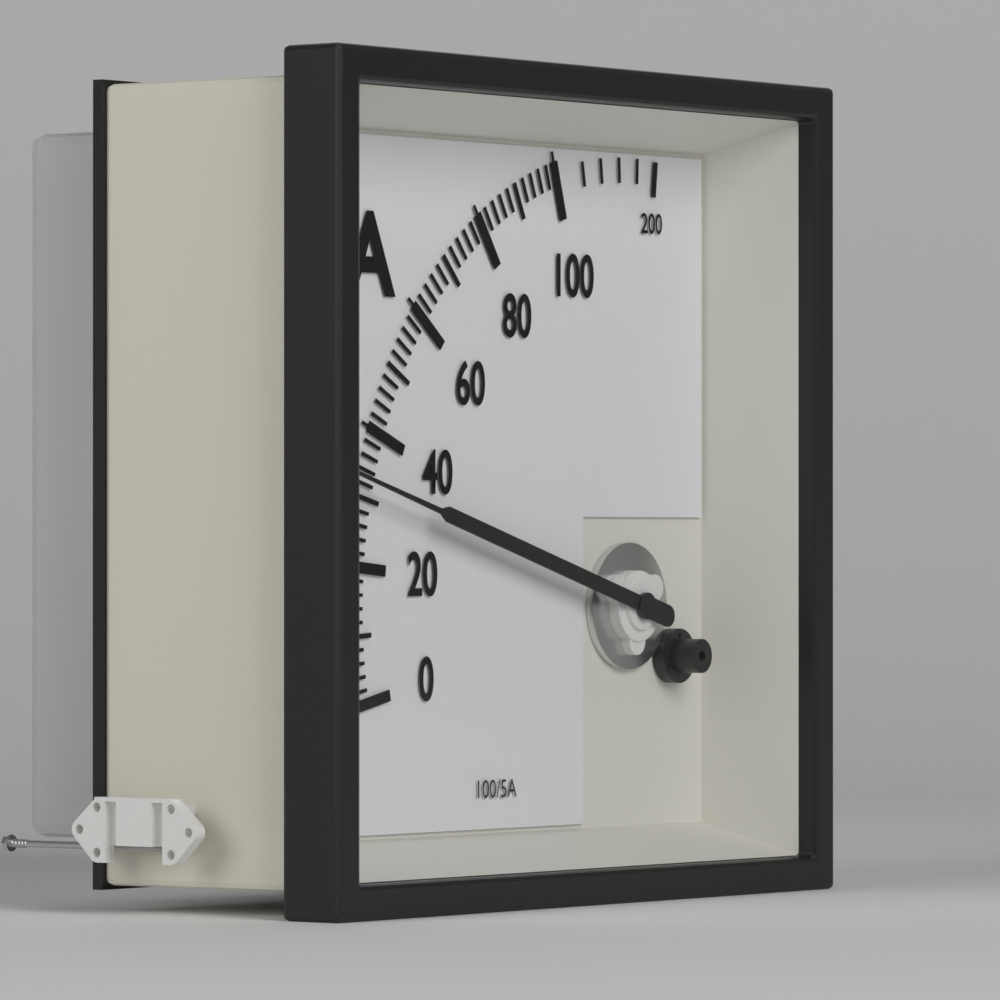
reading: 32 A
